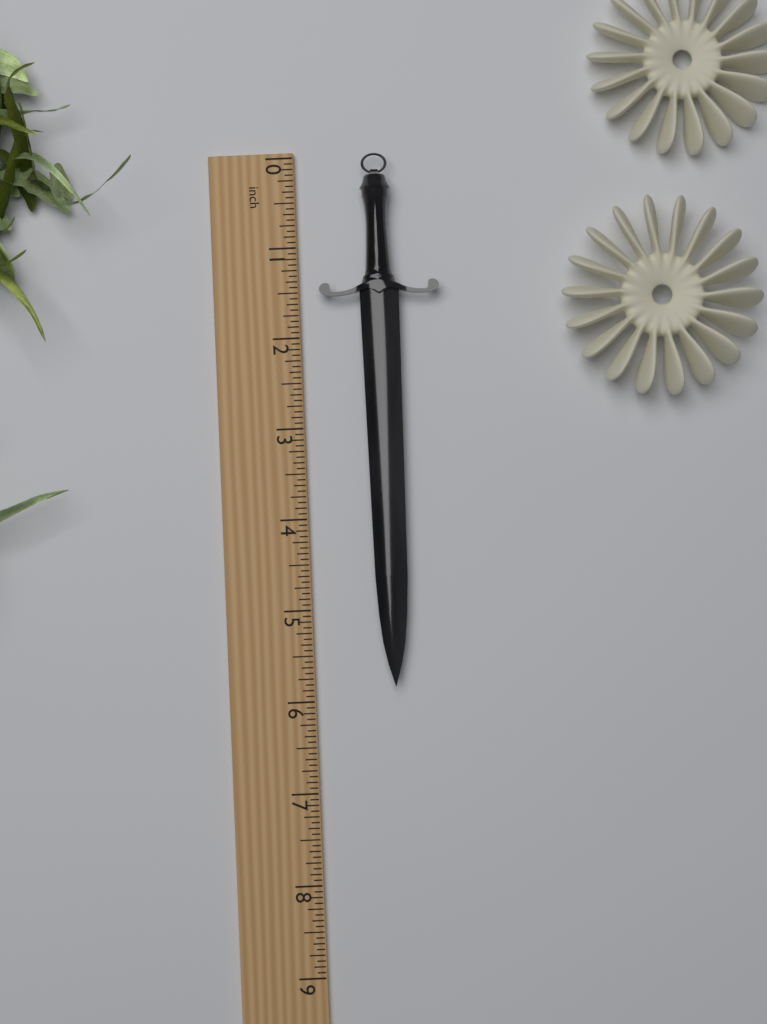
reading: 5.8750 inch
